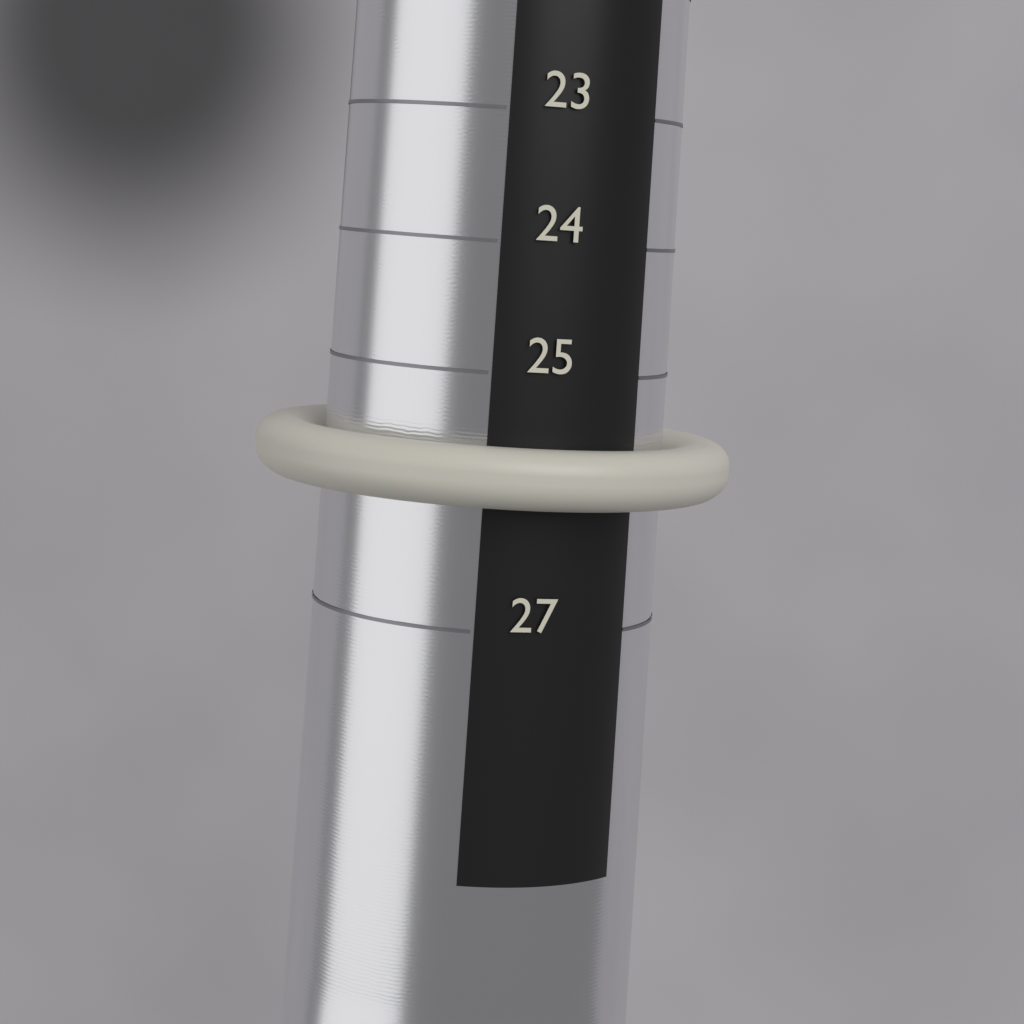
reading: 26 (no unit)
